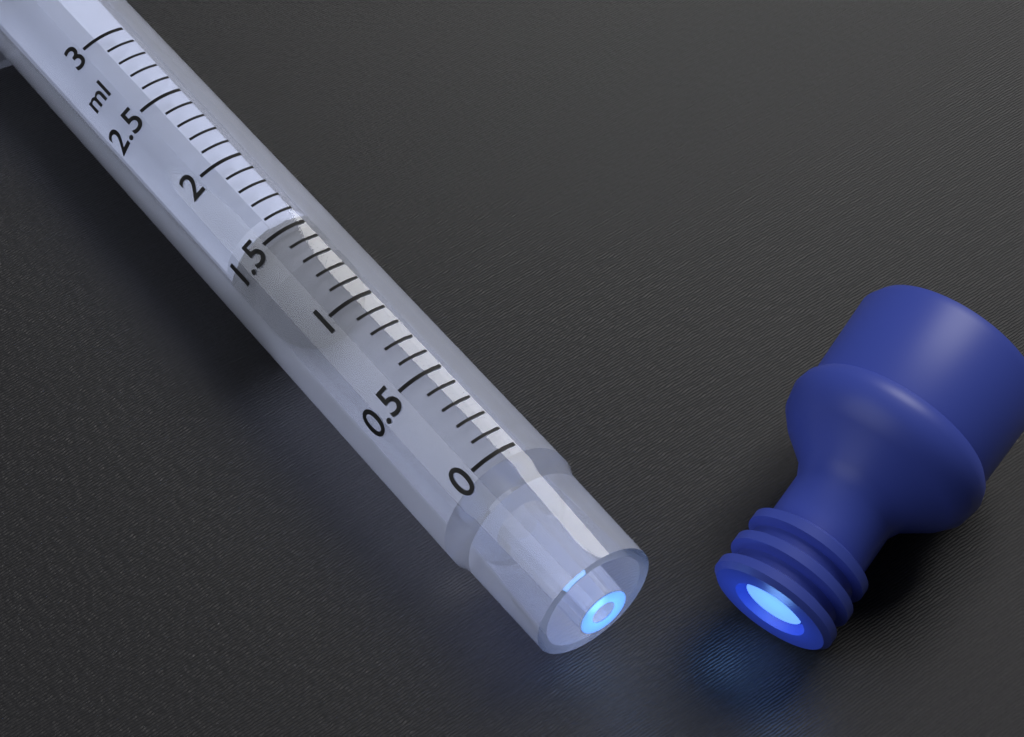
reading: 1.3 ml
